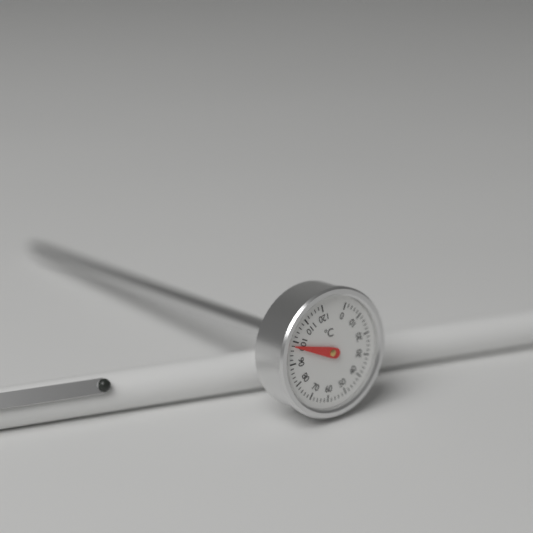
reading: 98 °C
